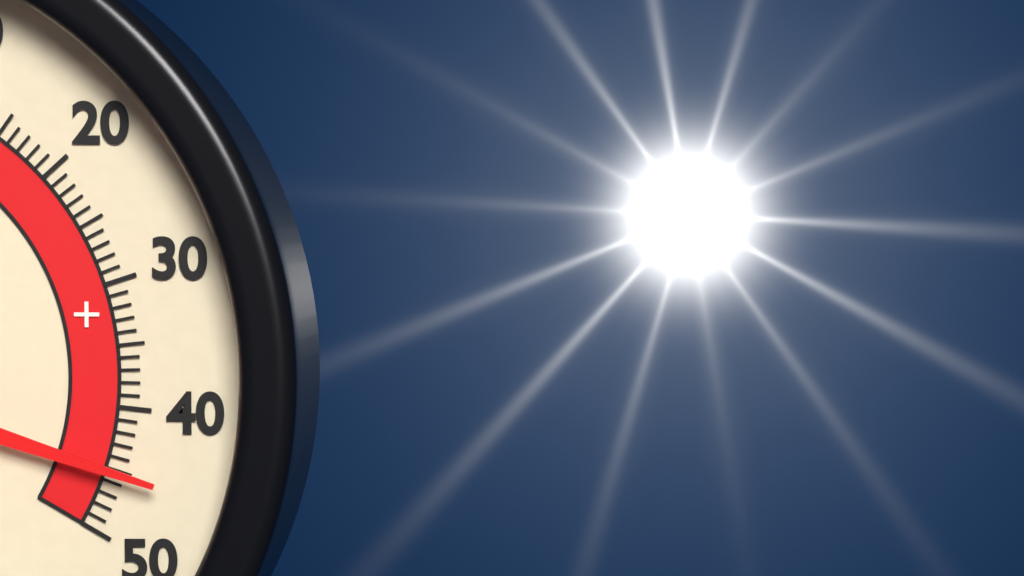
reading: 45 °C
